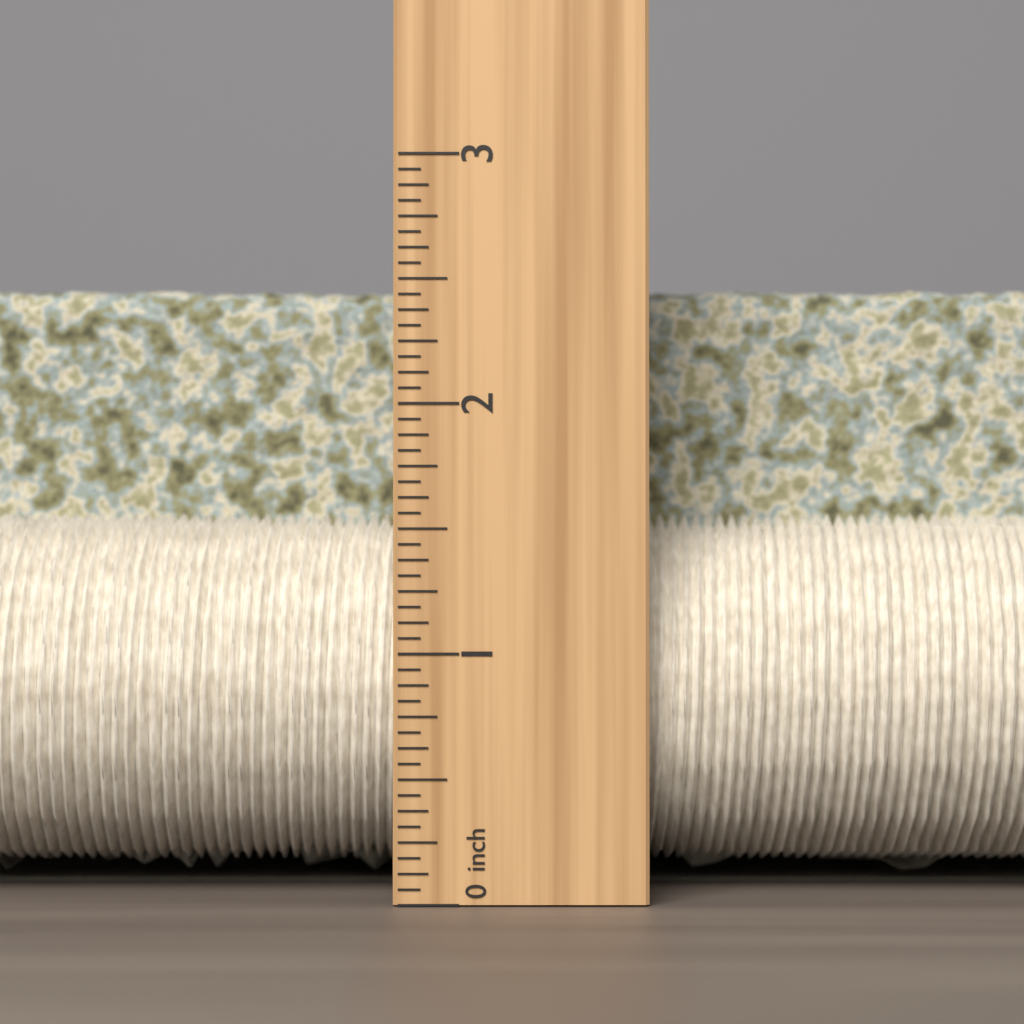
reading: 2.5625 inch
